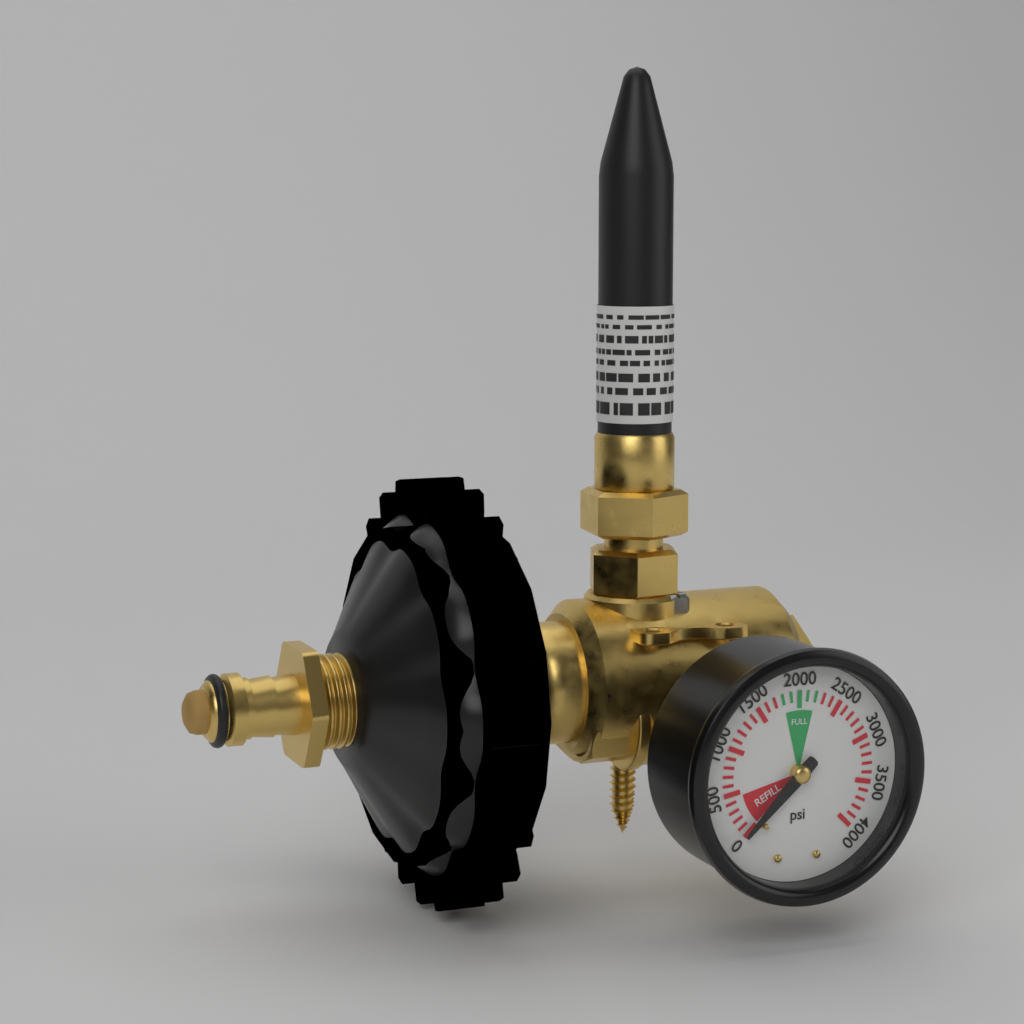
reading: 0 psi
